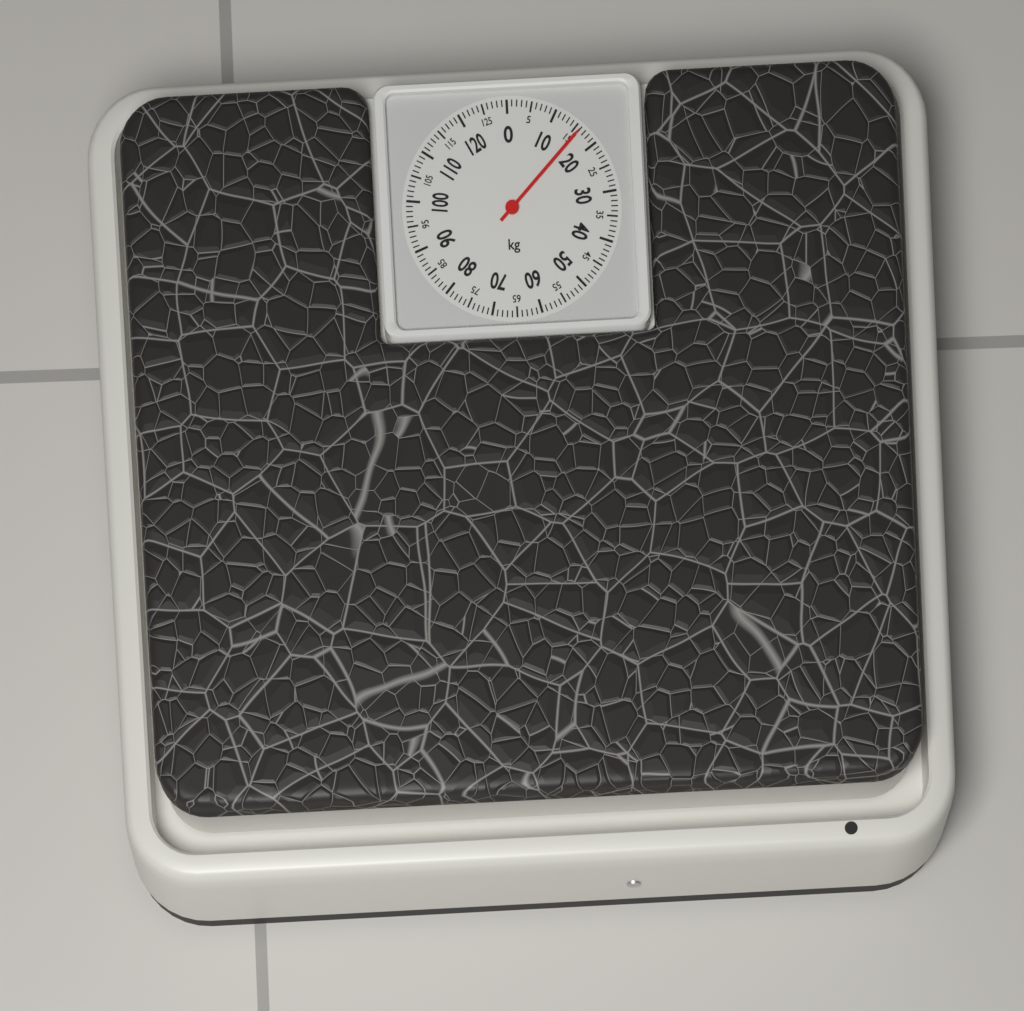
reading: 16 kg
